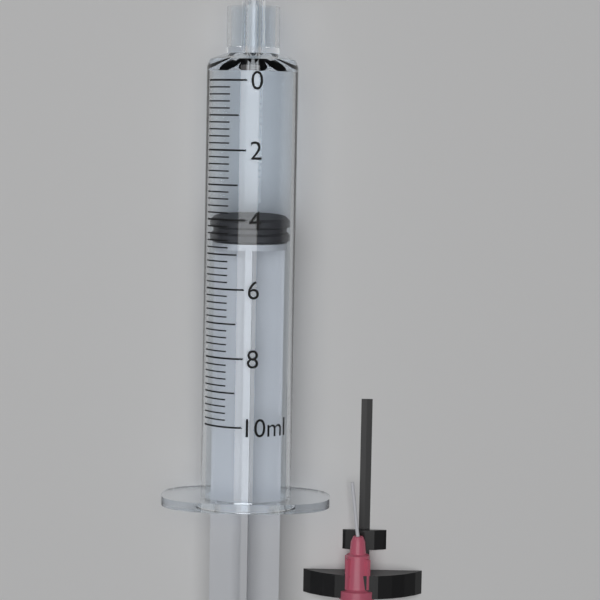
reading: 4.0 ml
